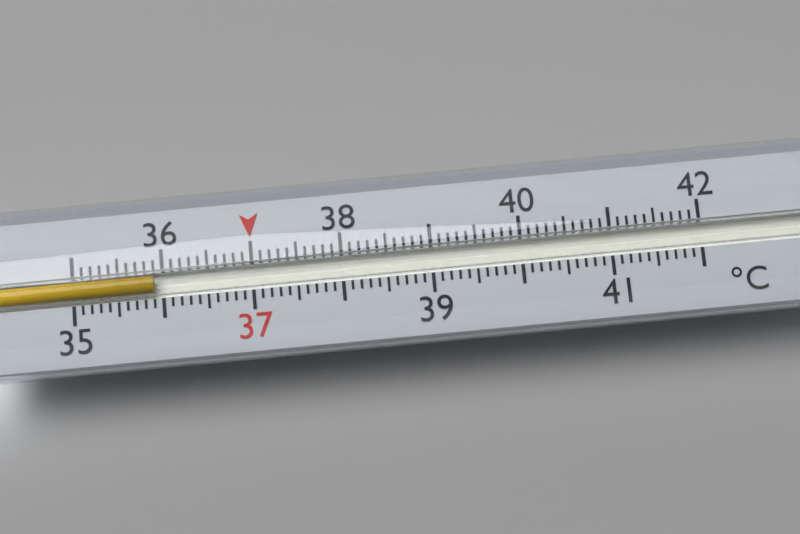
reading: 35.9 °C
